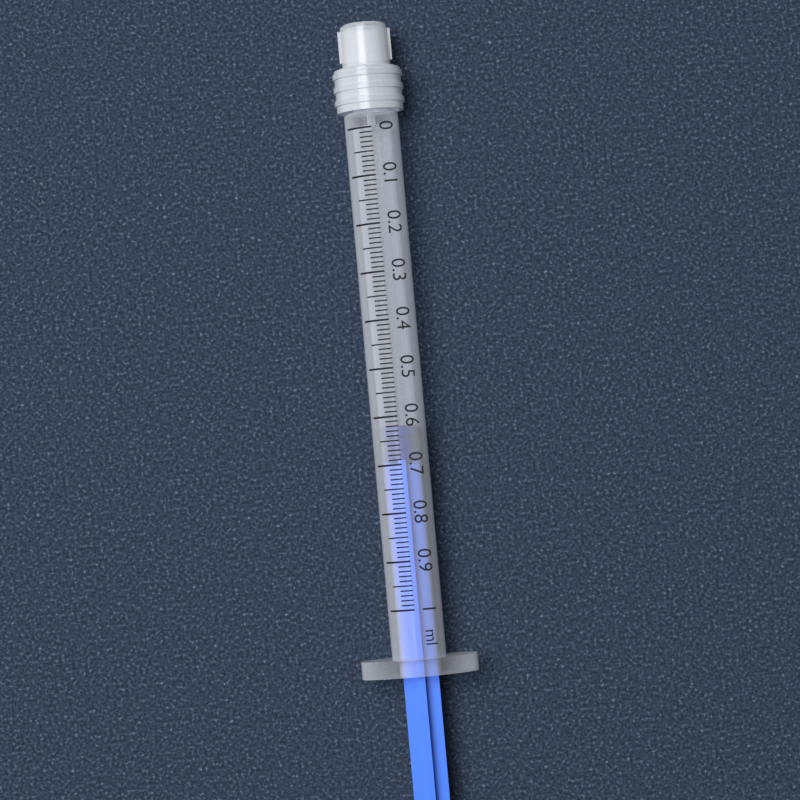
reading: 0.62 ml
